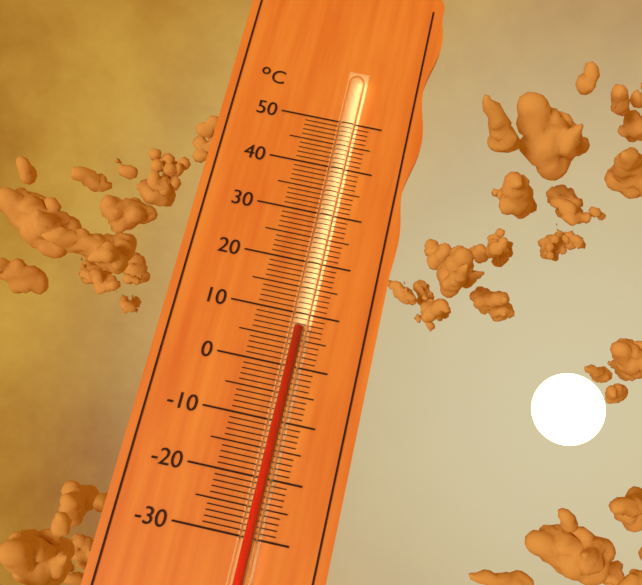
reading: 7 °C
